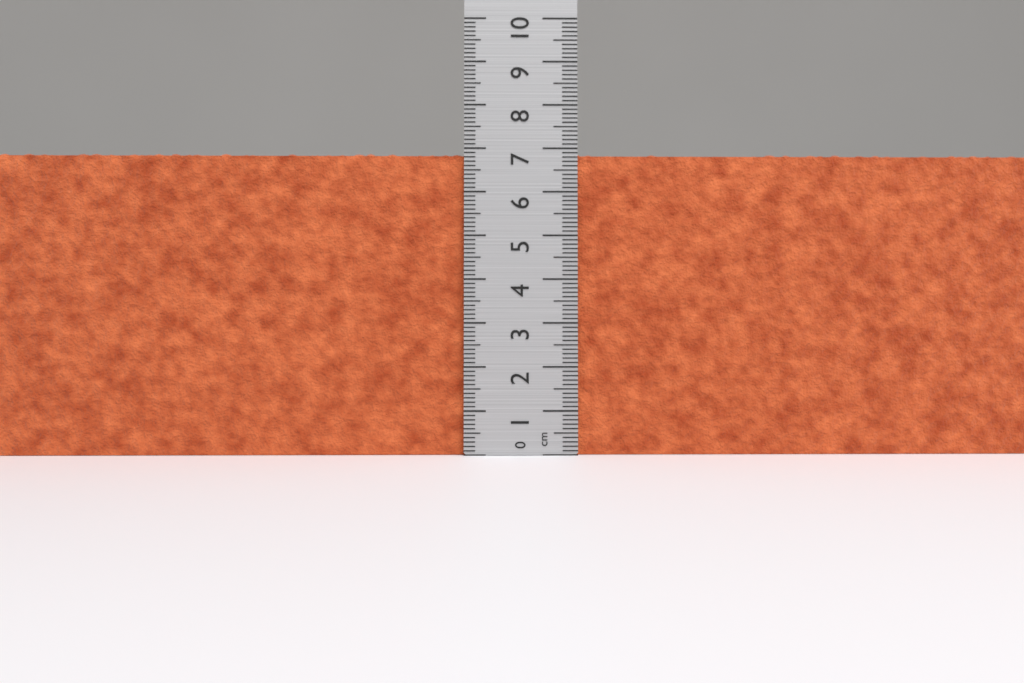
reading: 6.9 cm
